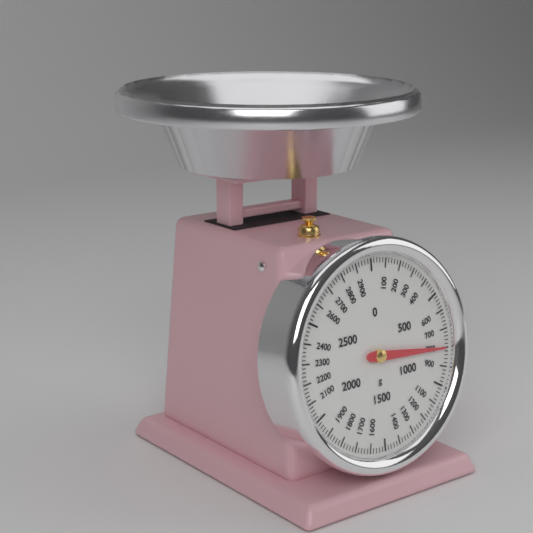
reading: 800 g
